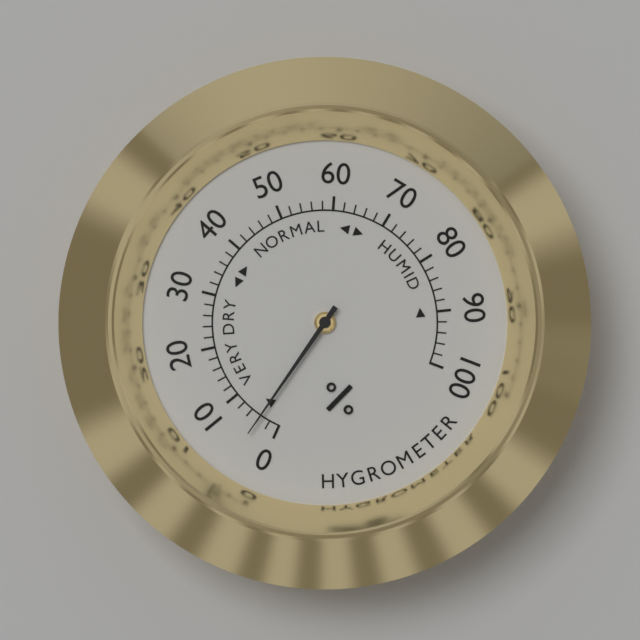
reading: 4 %
